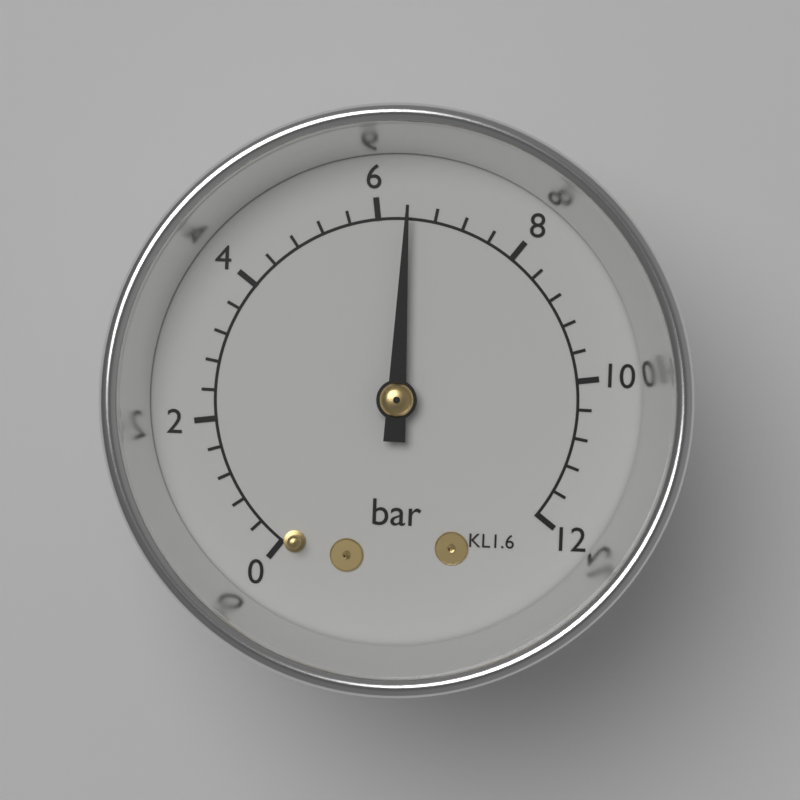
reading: 6.4 bar
